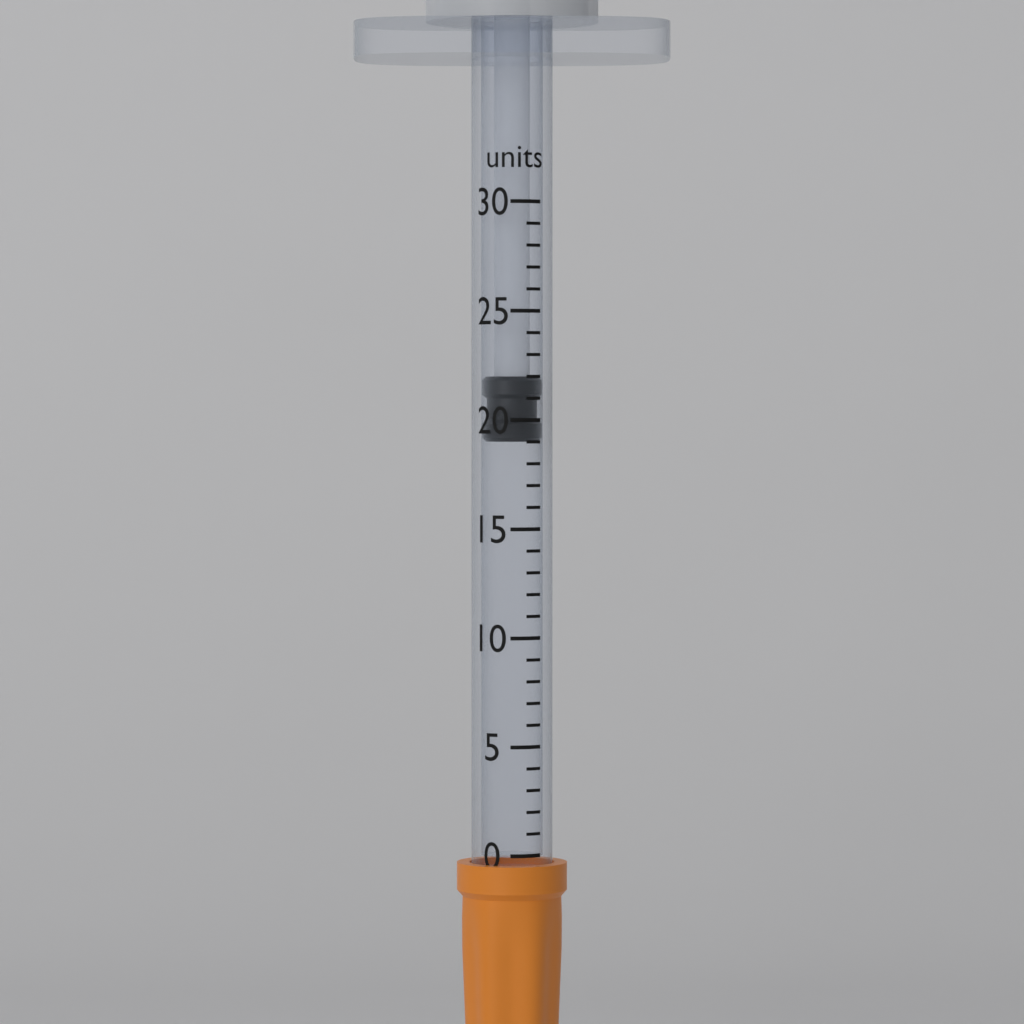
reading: 19 units
